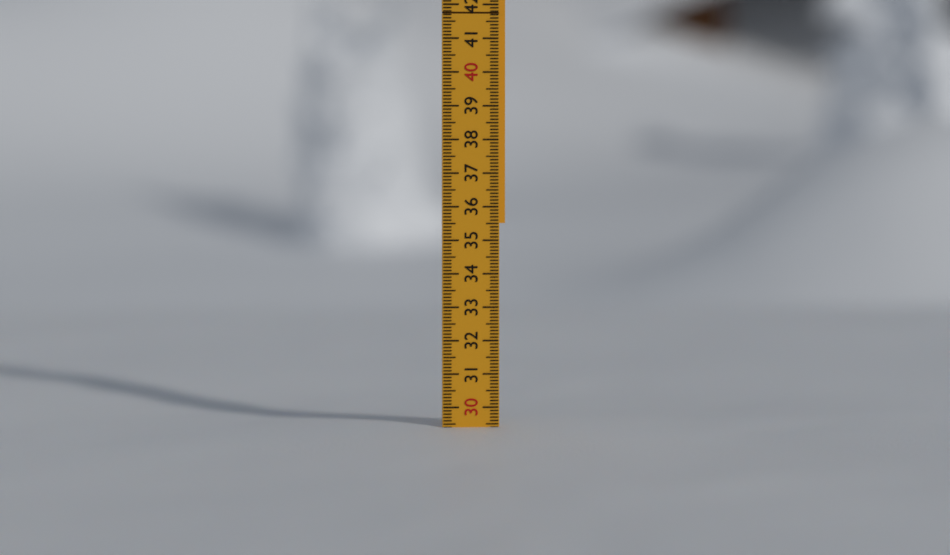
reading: 29.4 (no unit)
